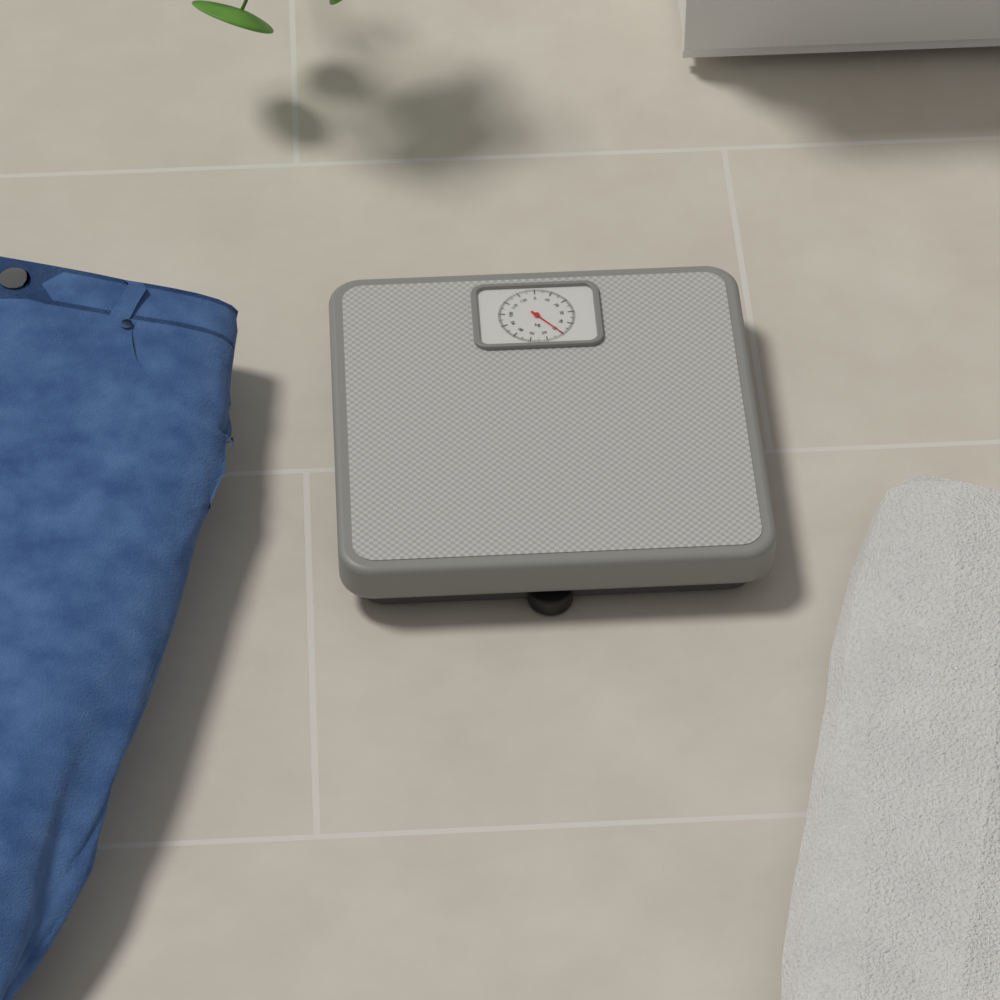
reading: 50 kg
